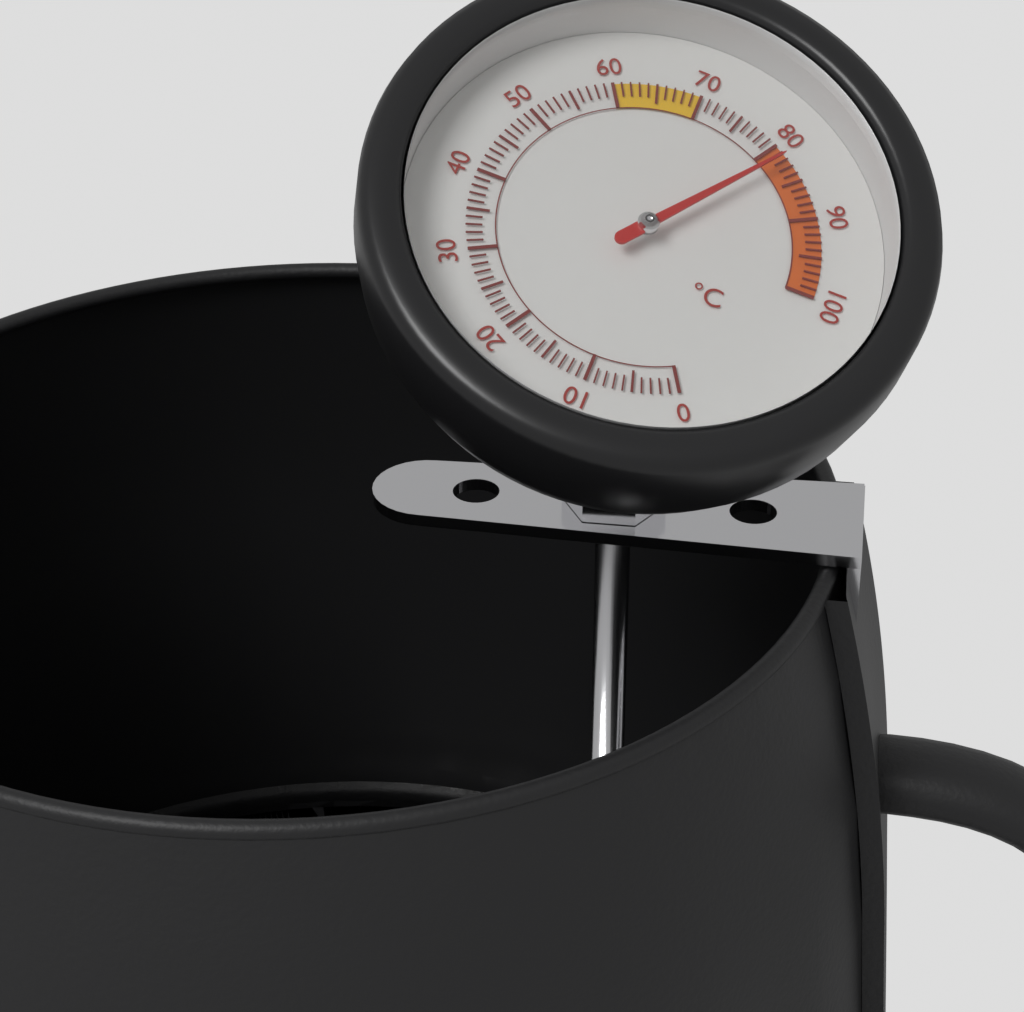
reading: 82 °C
